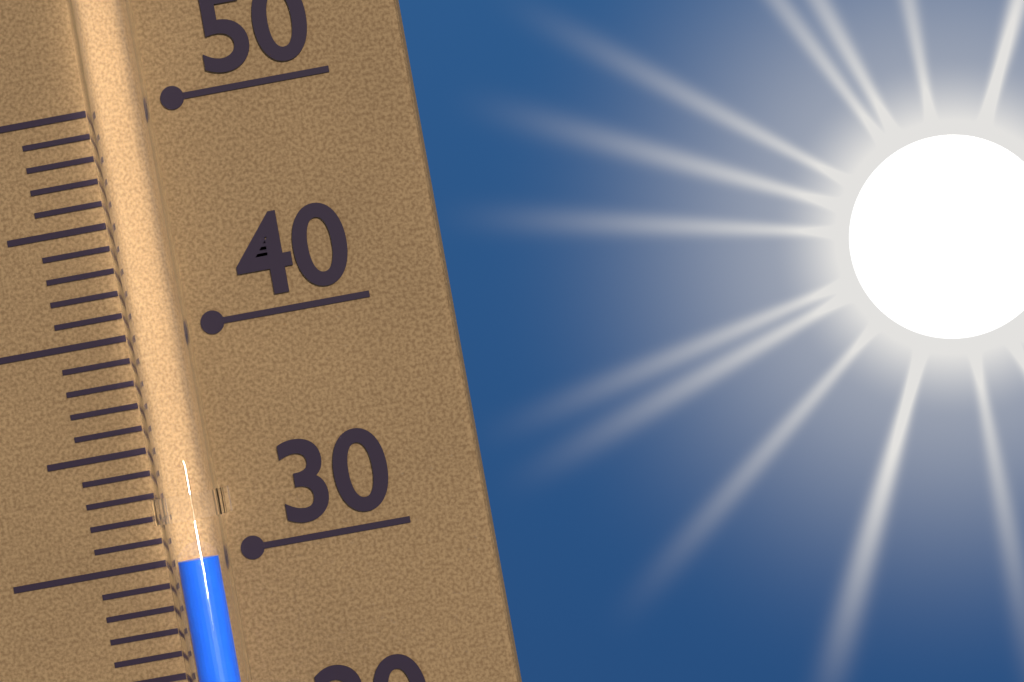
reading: 30 (no unit)
